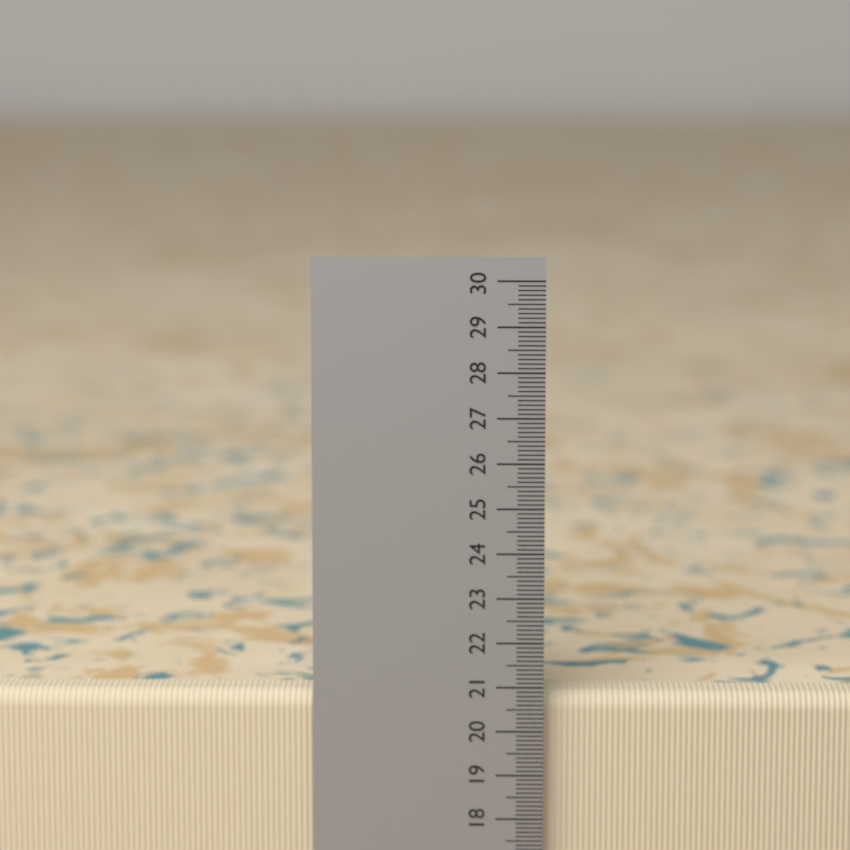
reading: 20.8 cm
